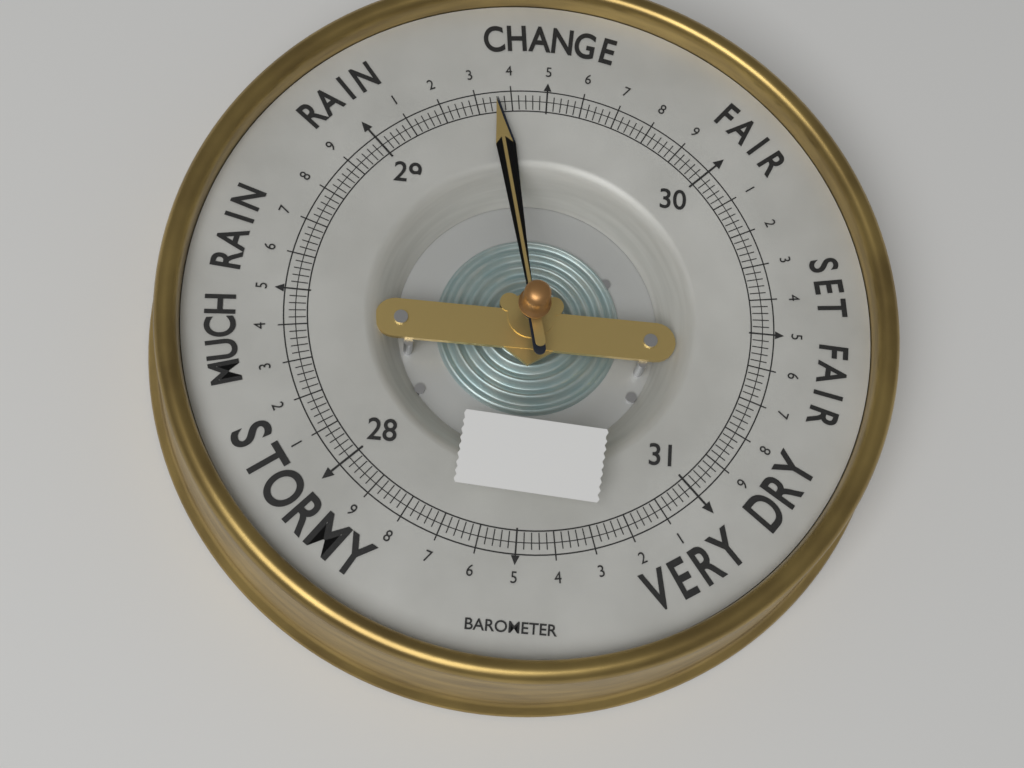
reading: 29.36 (no unit)
